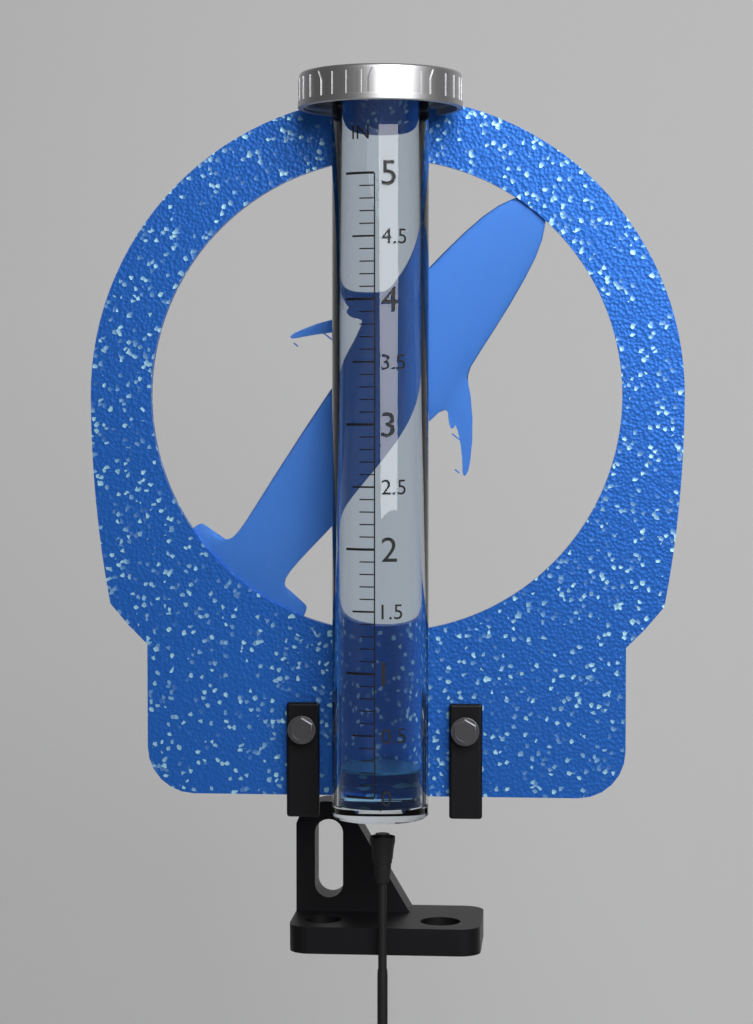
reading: 0.2 in
